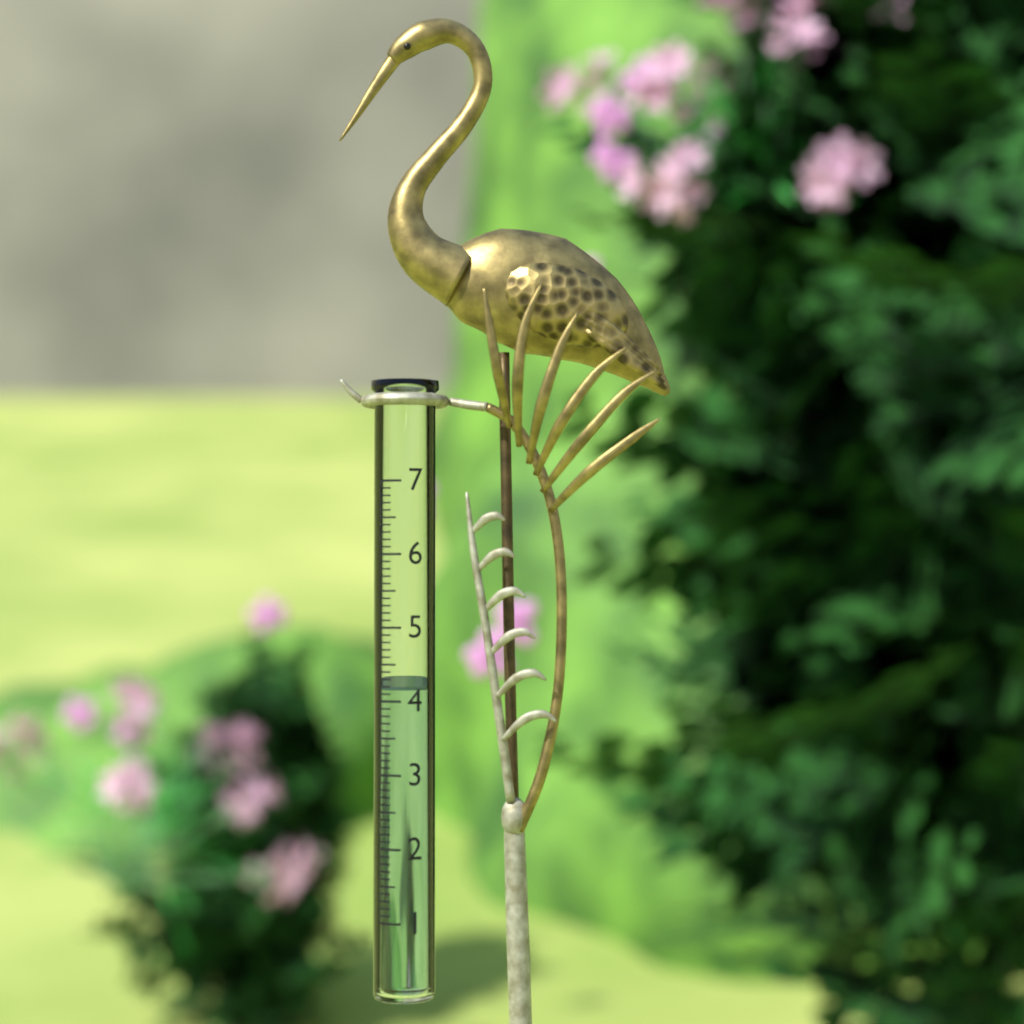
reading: 4.2 (no unit)
